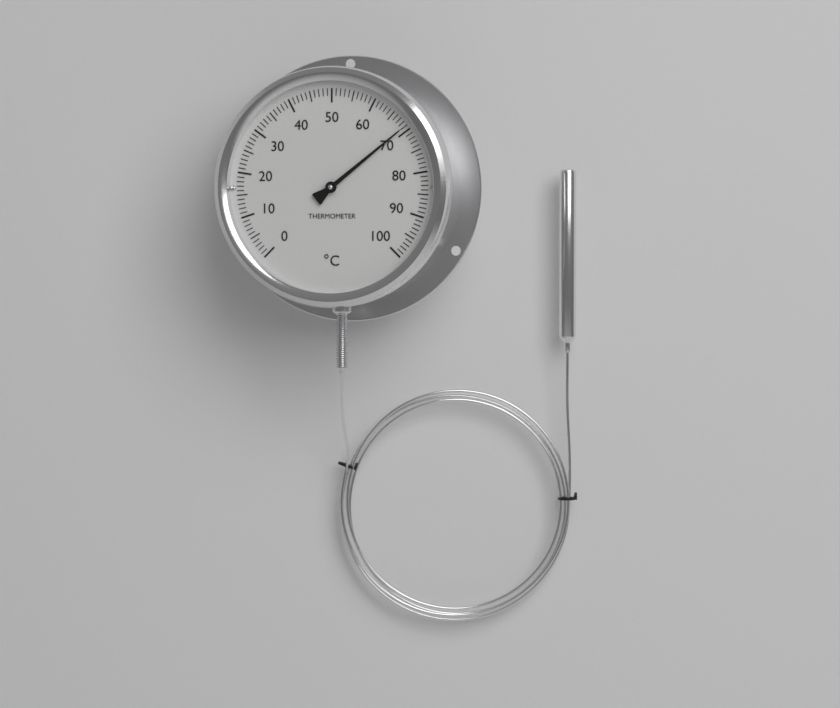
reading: 69 °C
